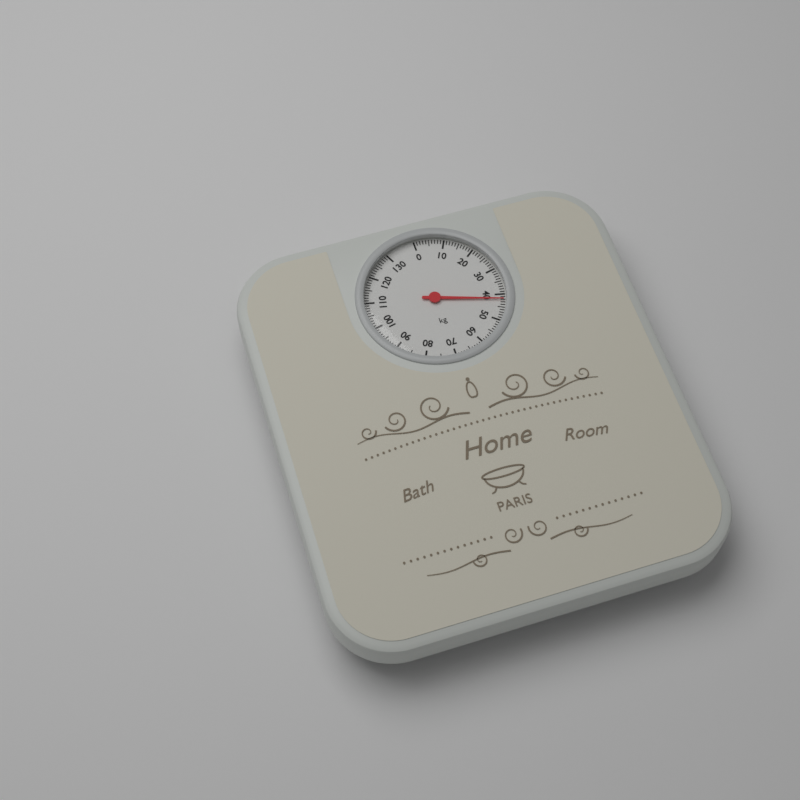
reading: 42 kg
